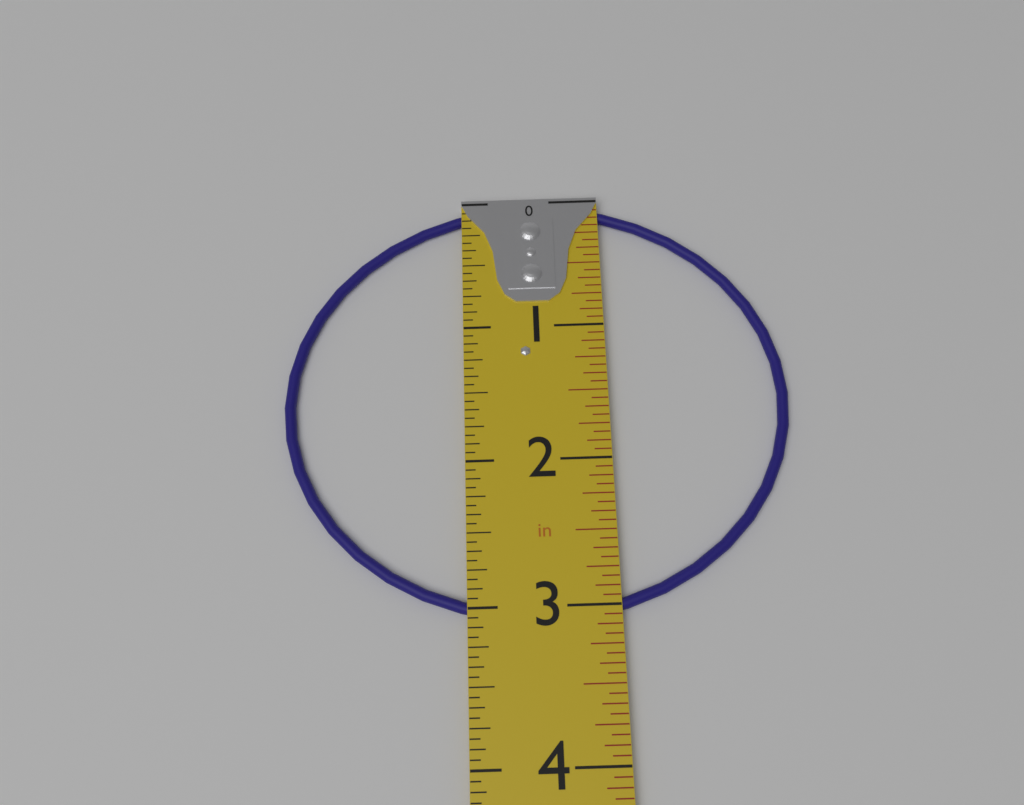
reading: 3.1000 in
